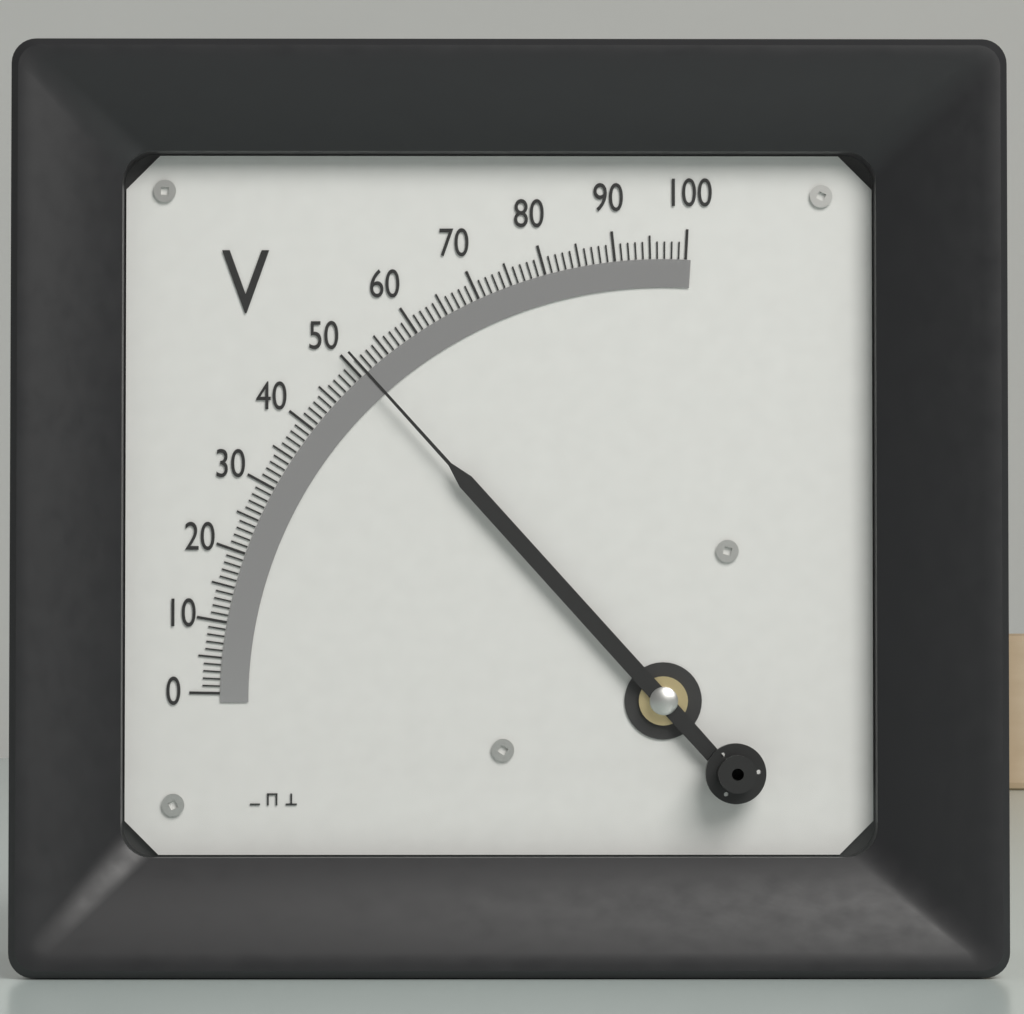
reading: 51 V
